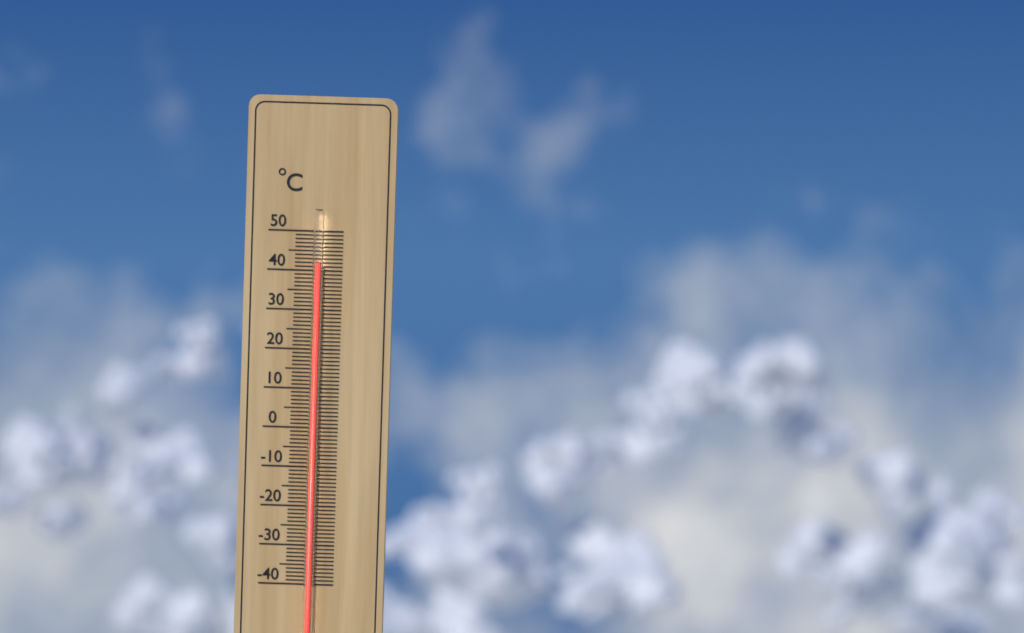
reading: 42 °C
